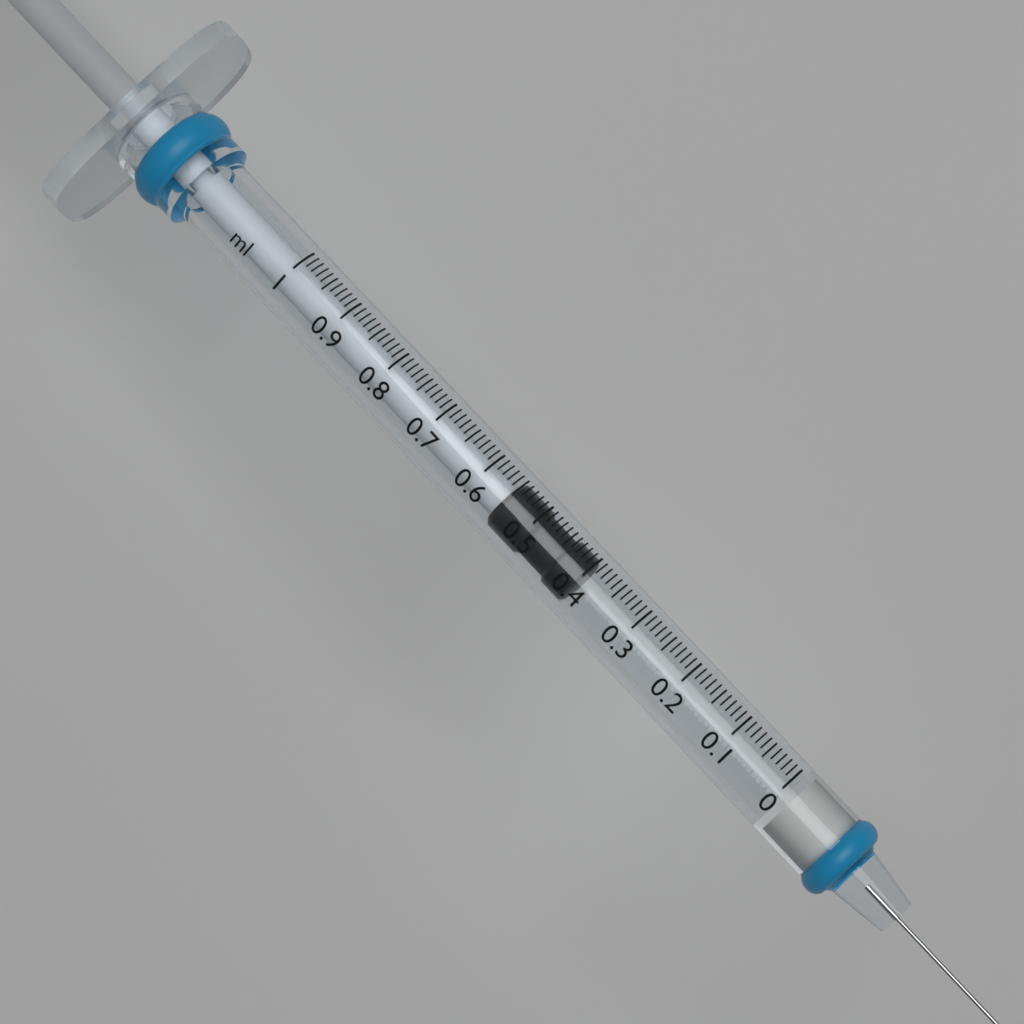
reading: 0.40 ml
